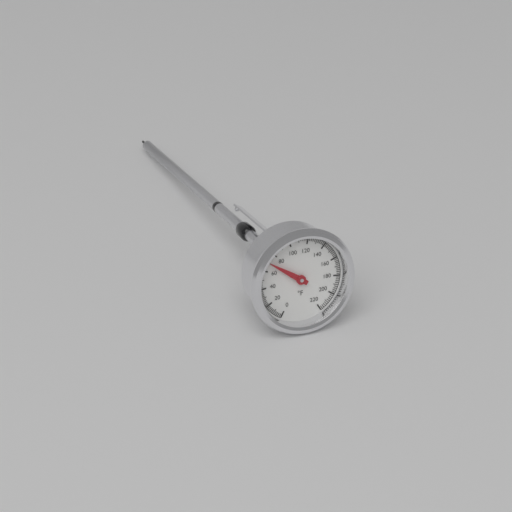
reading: 70 °F
